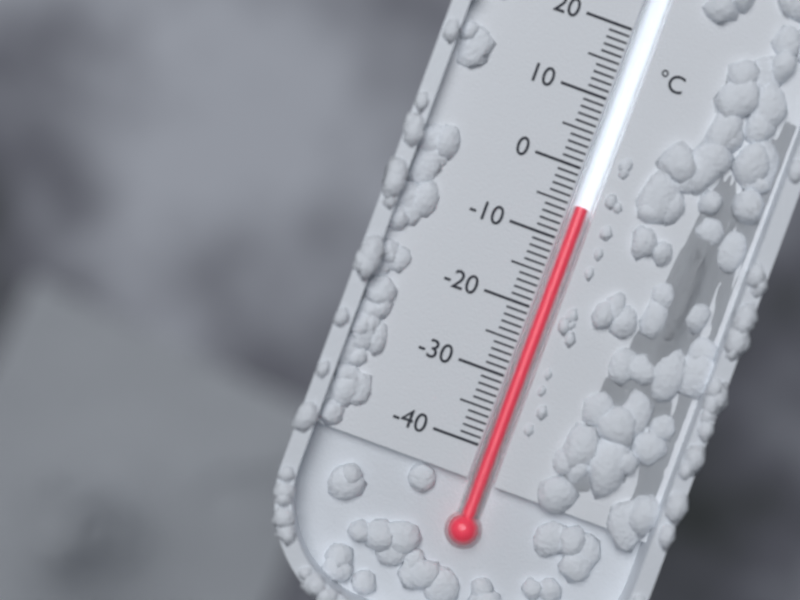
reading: -5 °C
